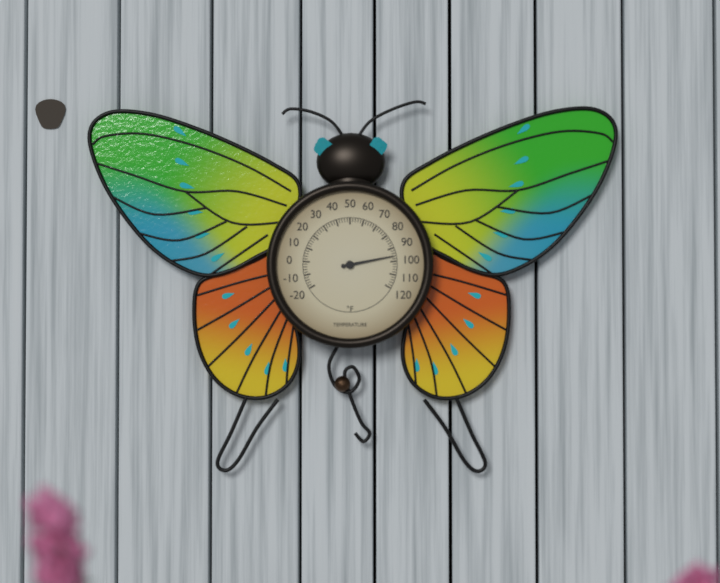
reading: 96 °F
